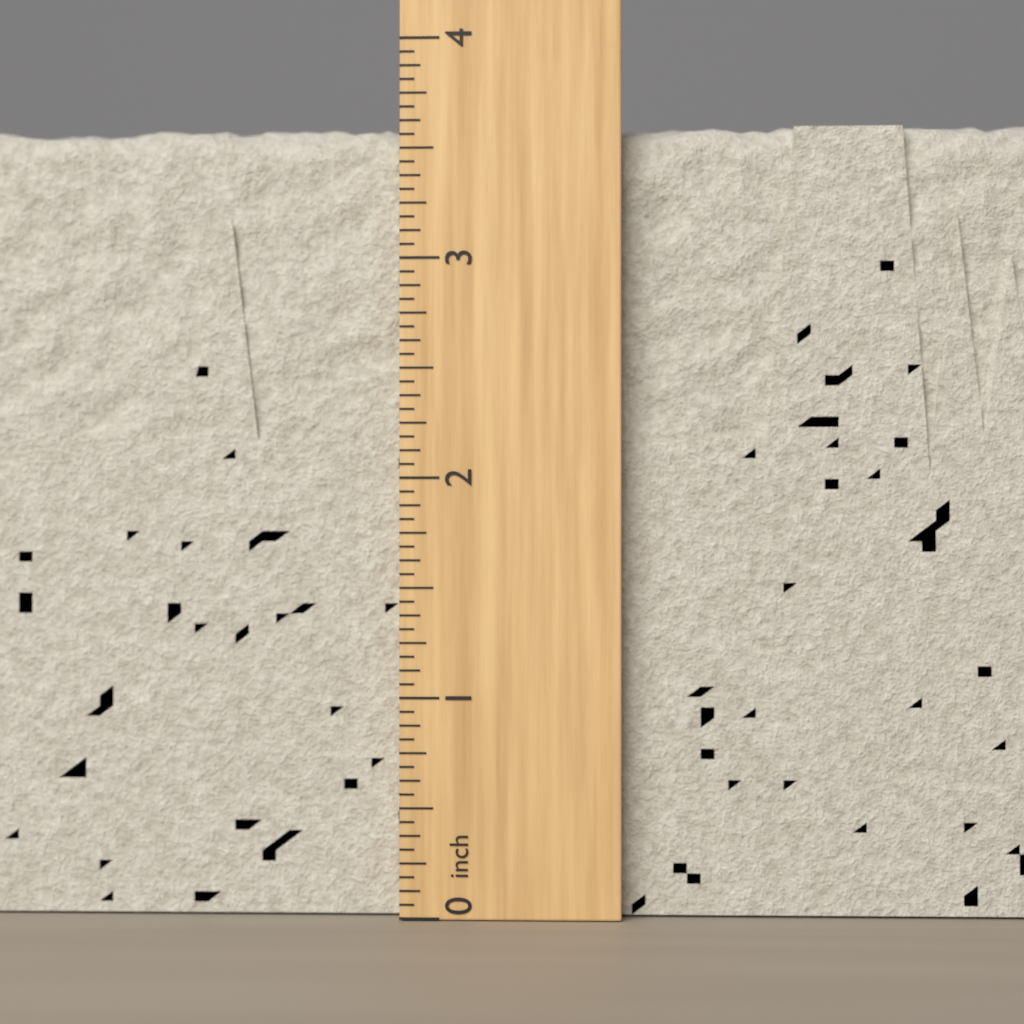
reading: 3.6250 inch
